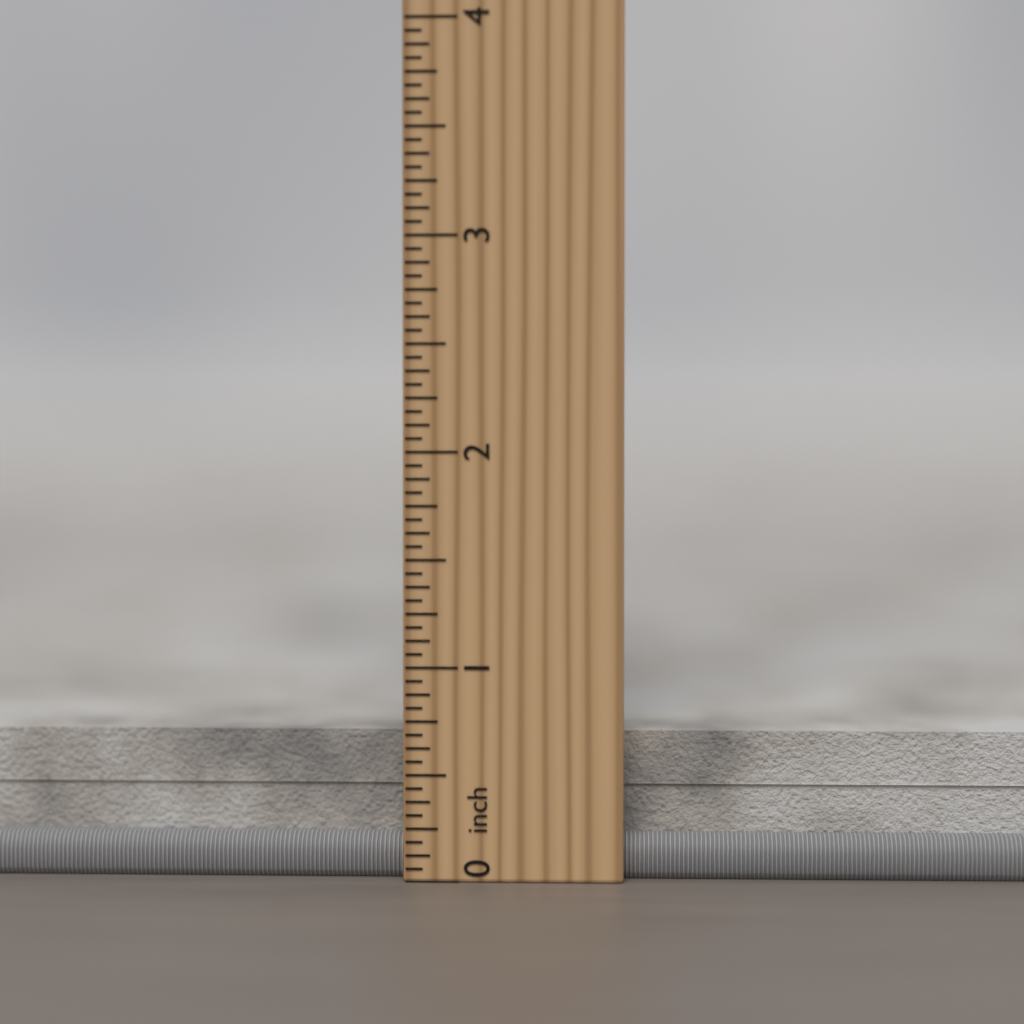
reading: 0.6875 inch
